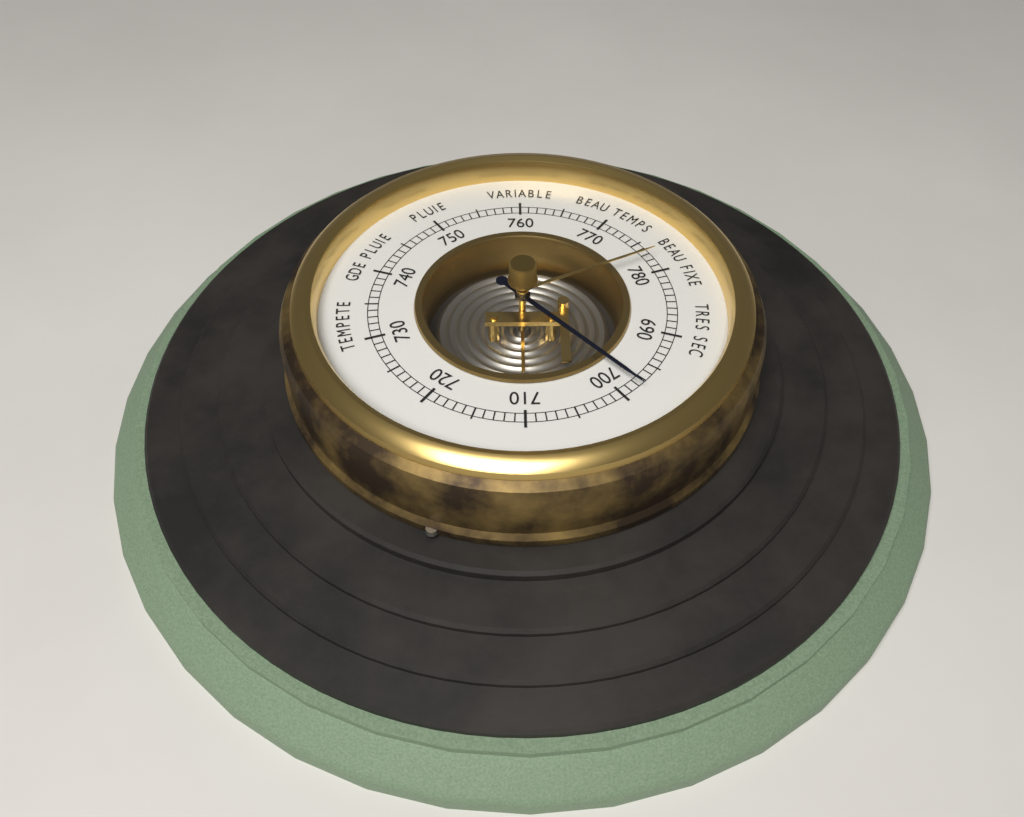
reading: 698 (no unit)
